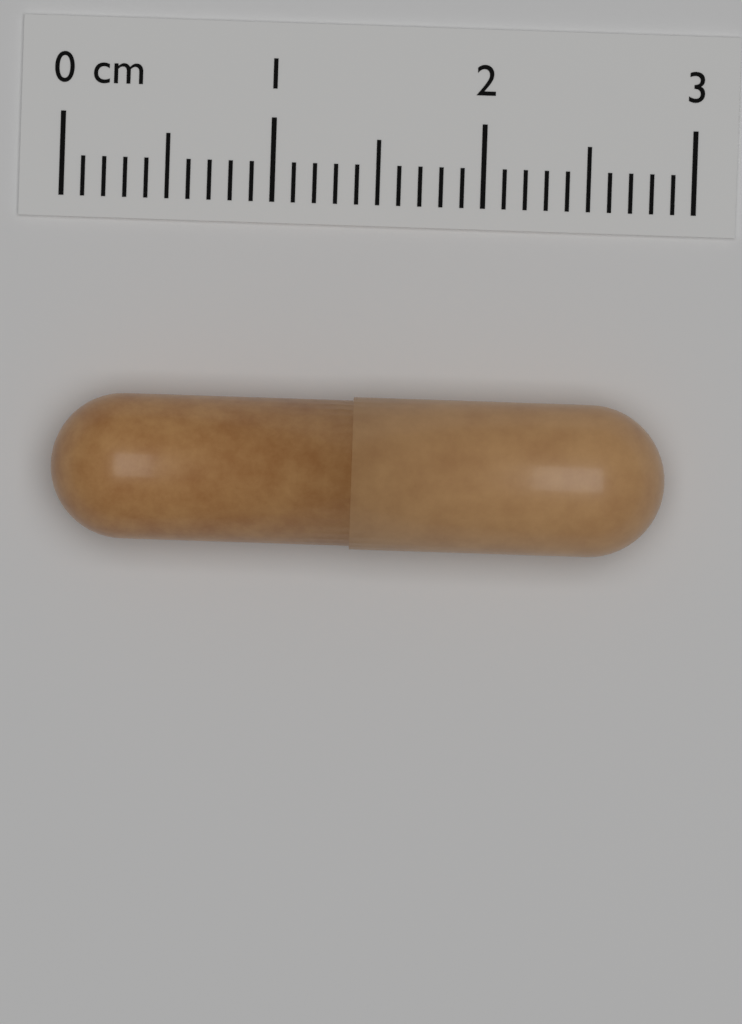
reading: 2.9 cm
